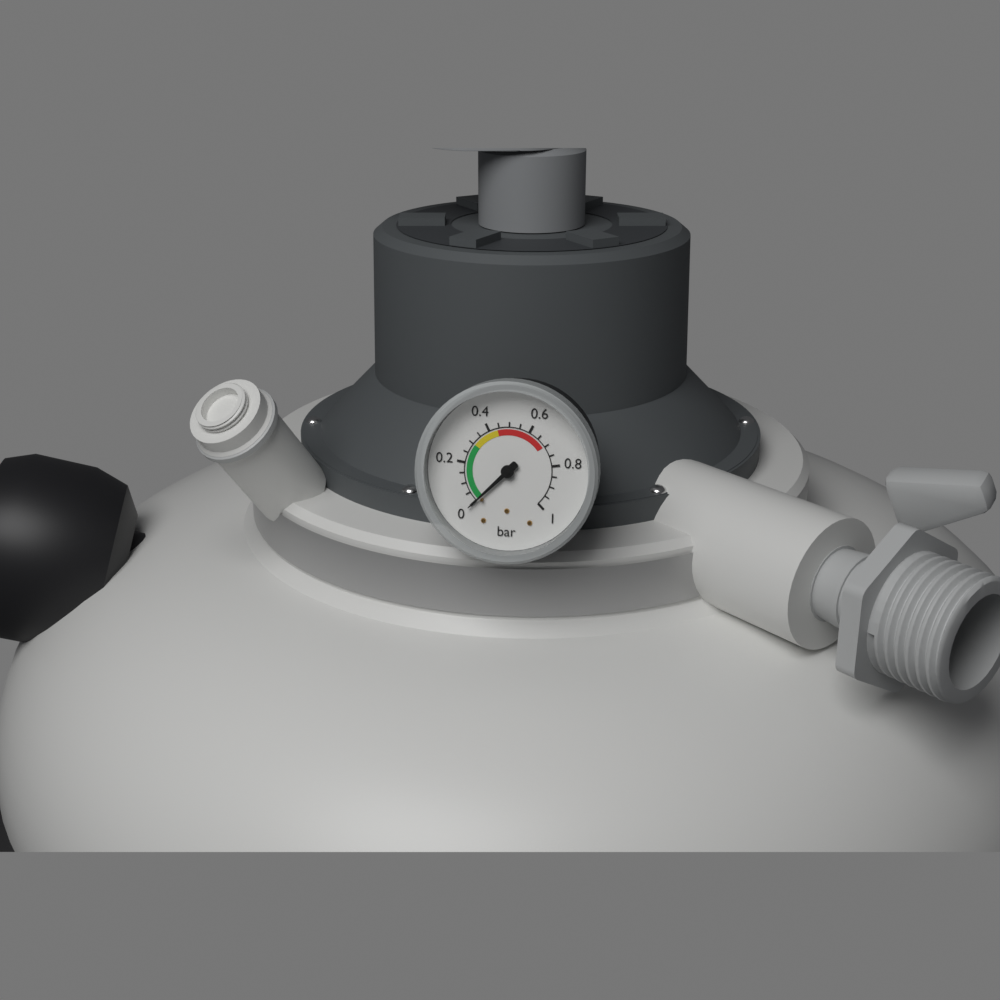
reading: 0.00 bar
